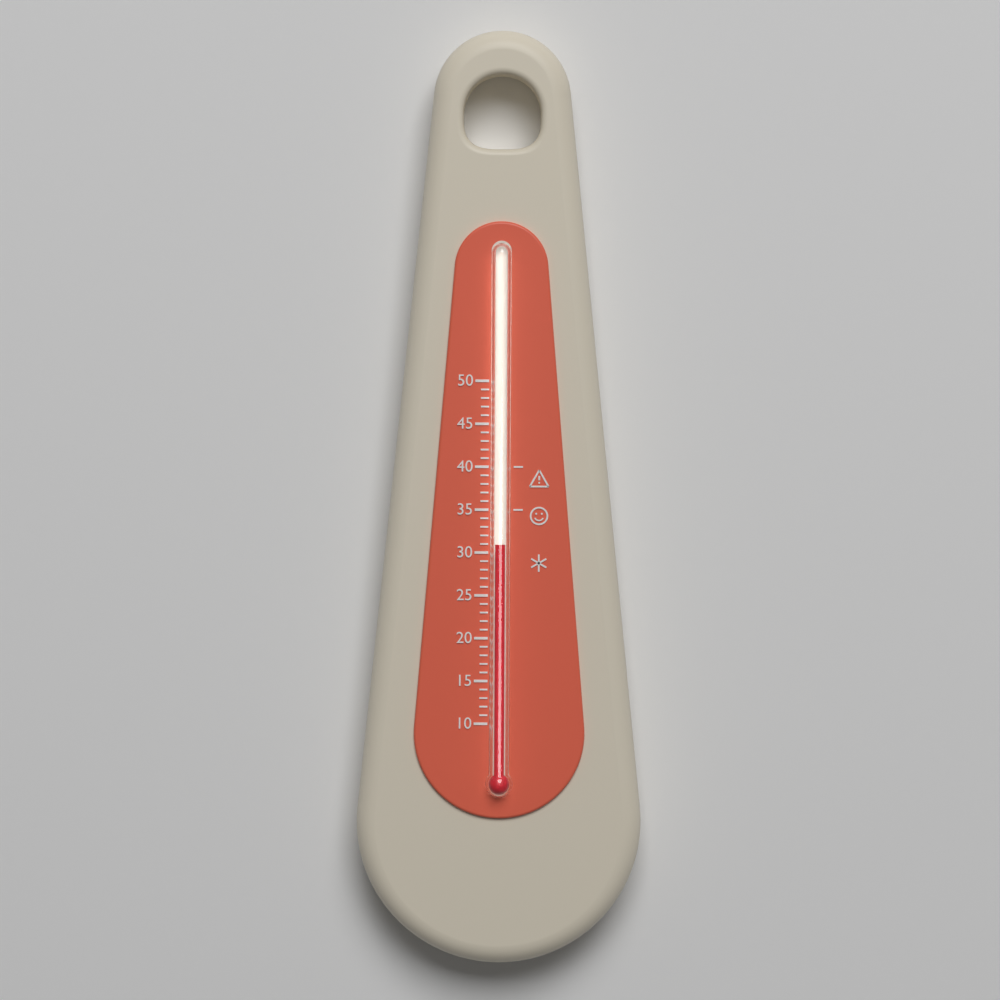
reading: 31 (no unit)
